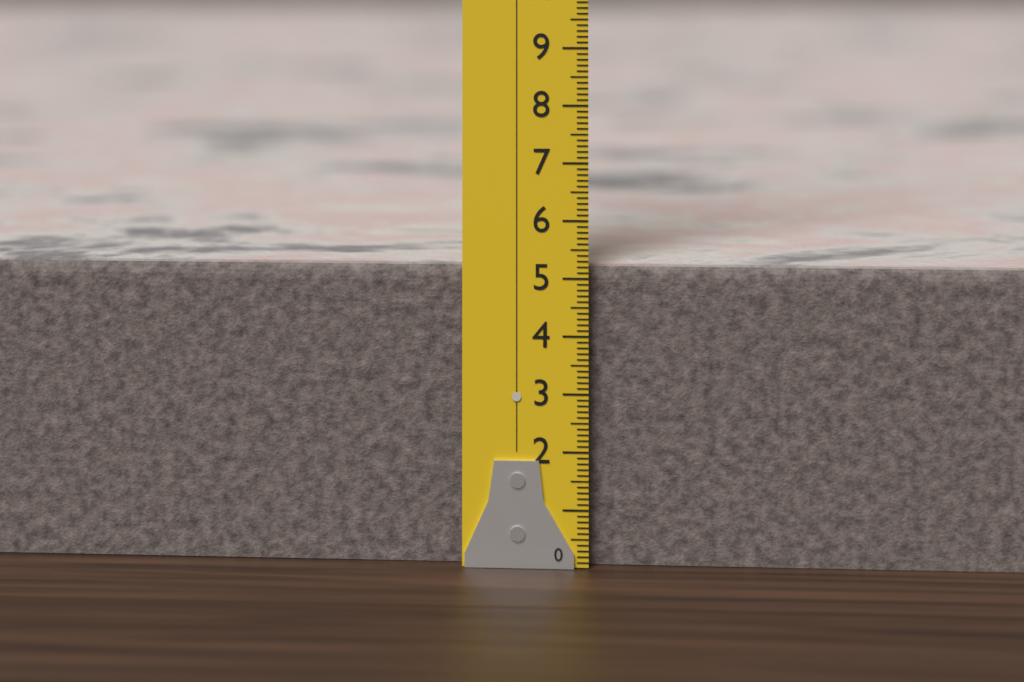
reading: 5.2 (no unit)
